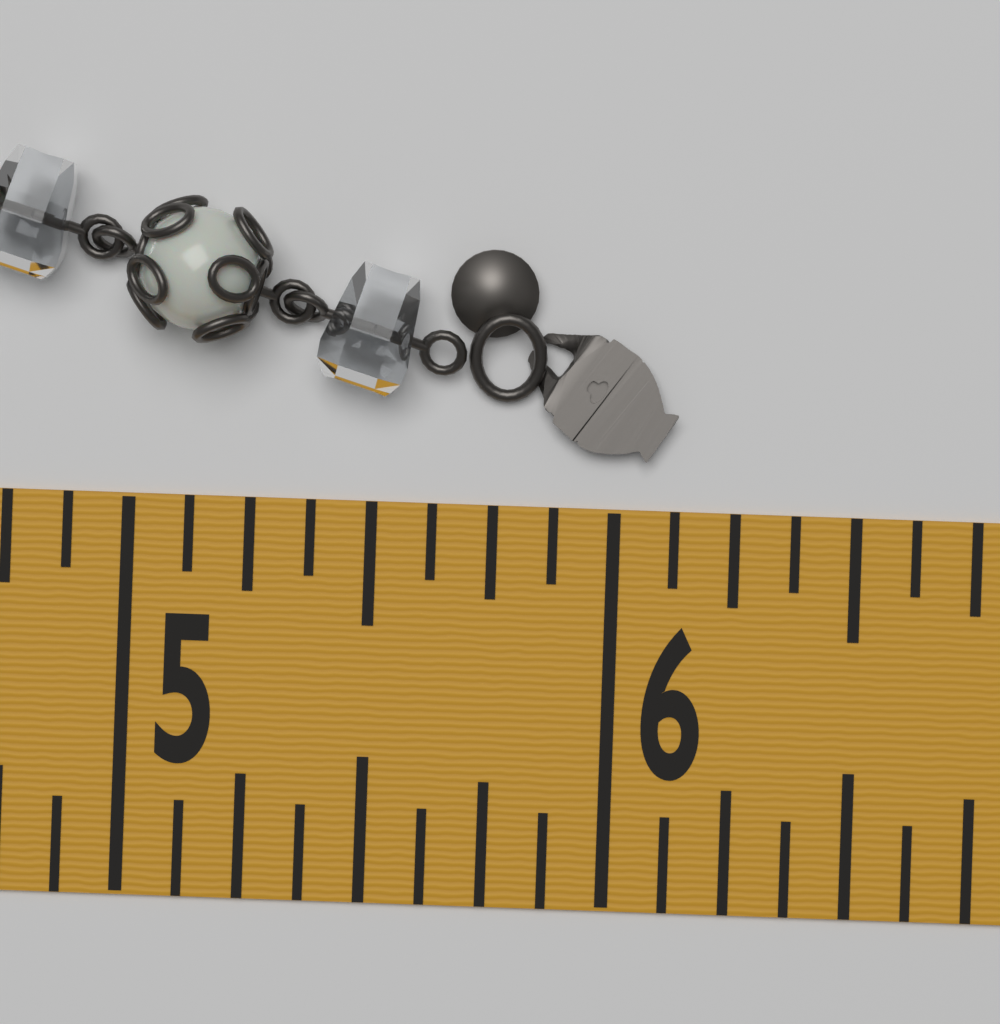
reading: 6.125 in
